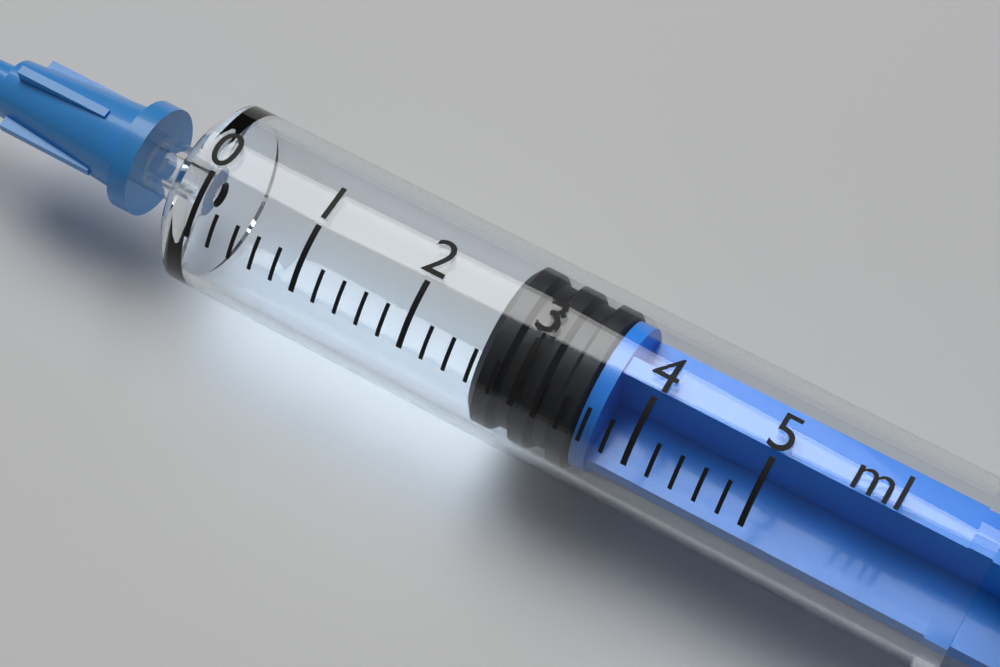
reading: 2.6 ml
